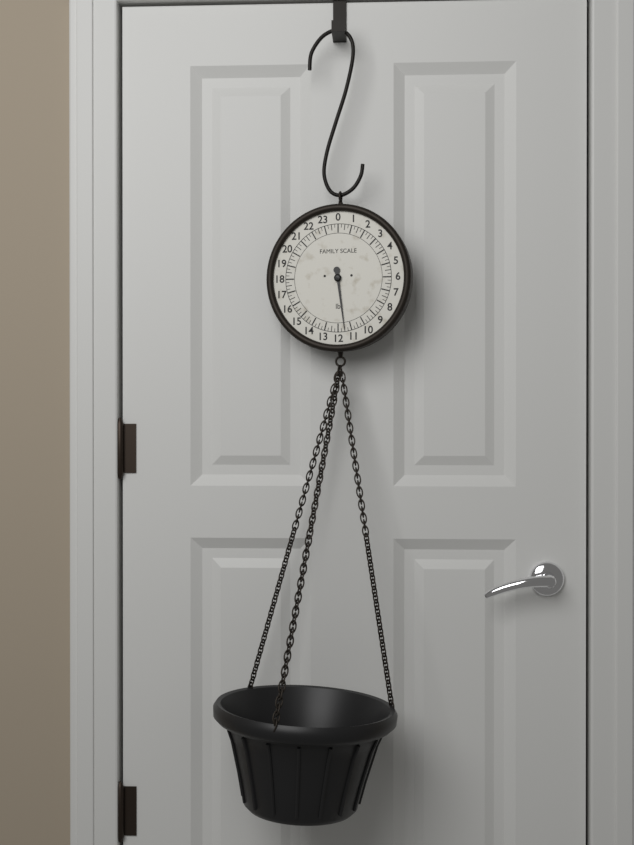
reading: 11.50 lb
